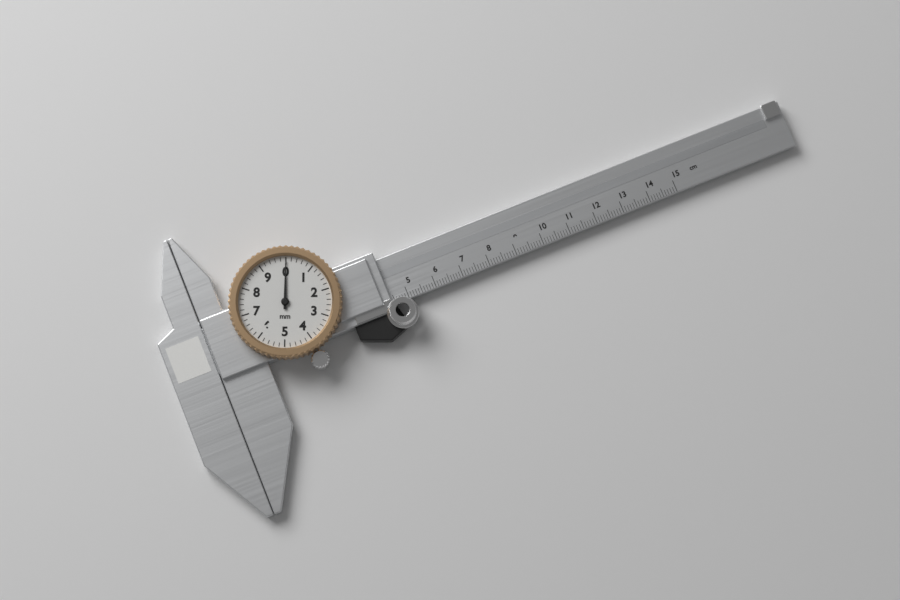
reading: 0.0 mm
